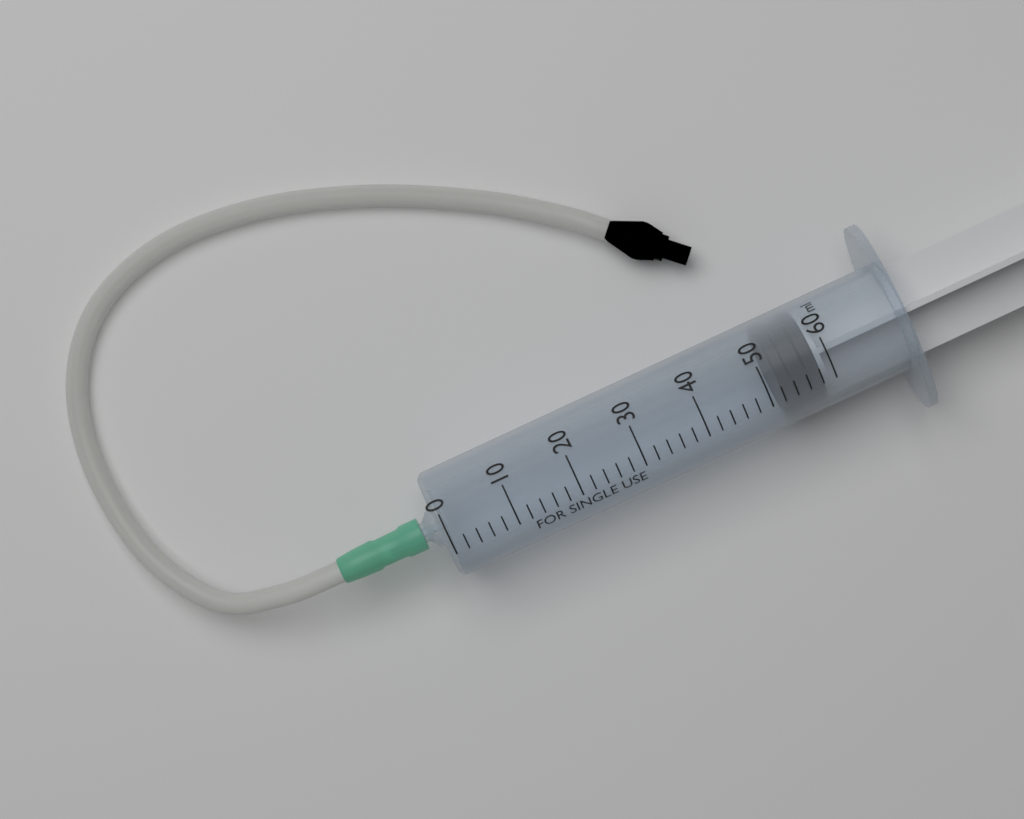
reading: 52 ml
